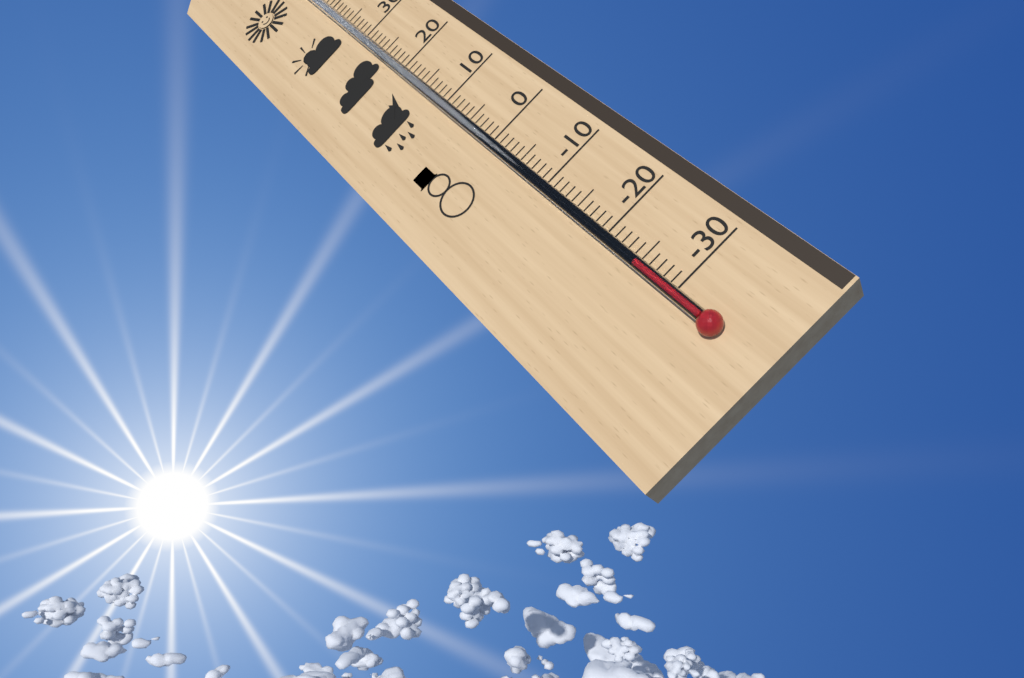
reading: -25 °C
